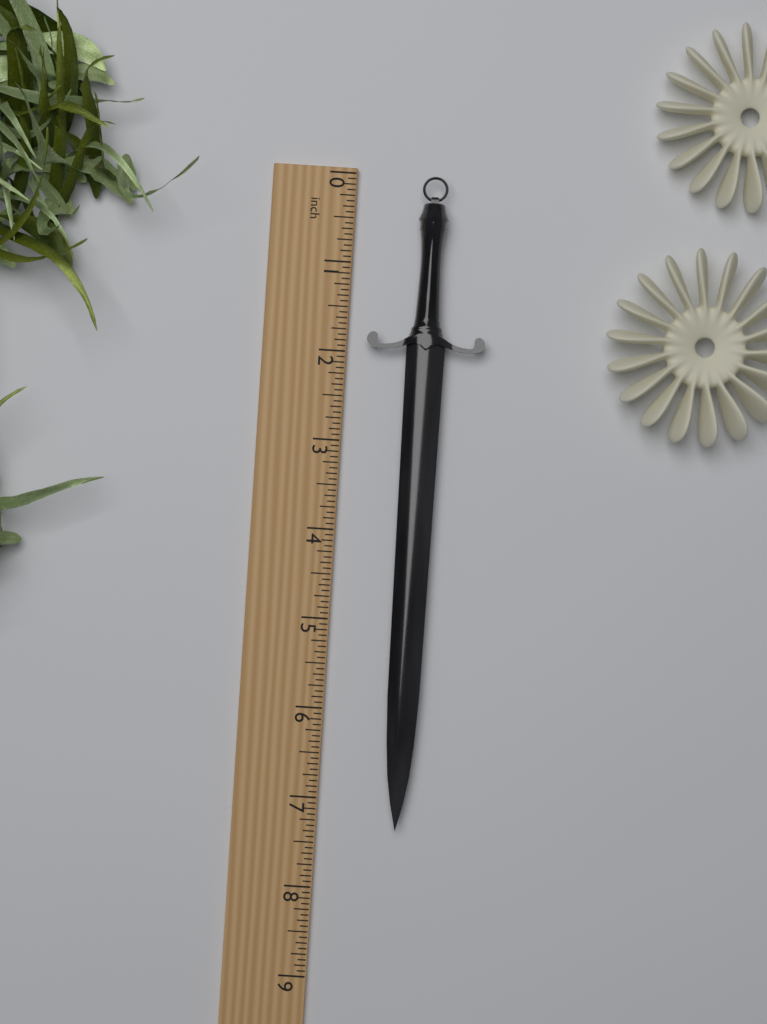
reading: 7.3125 inch
